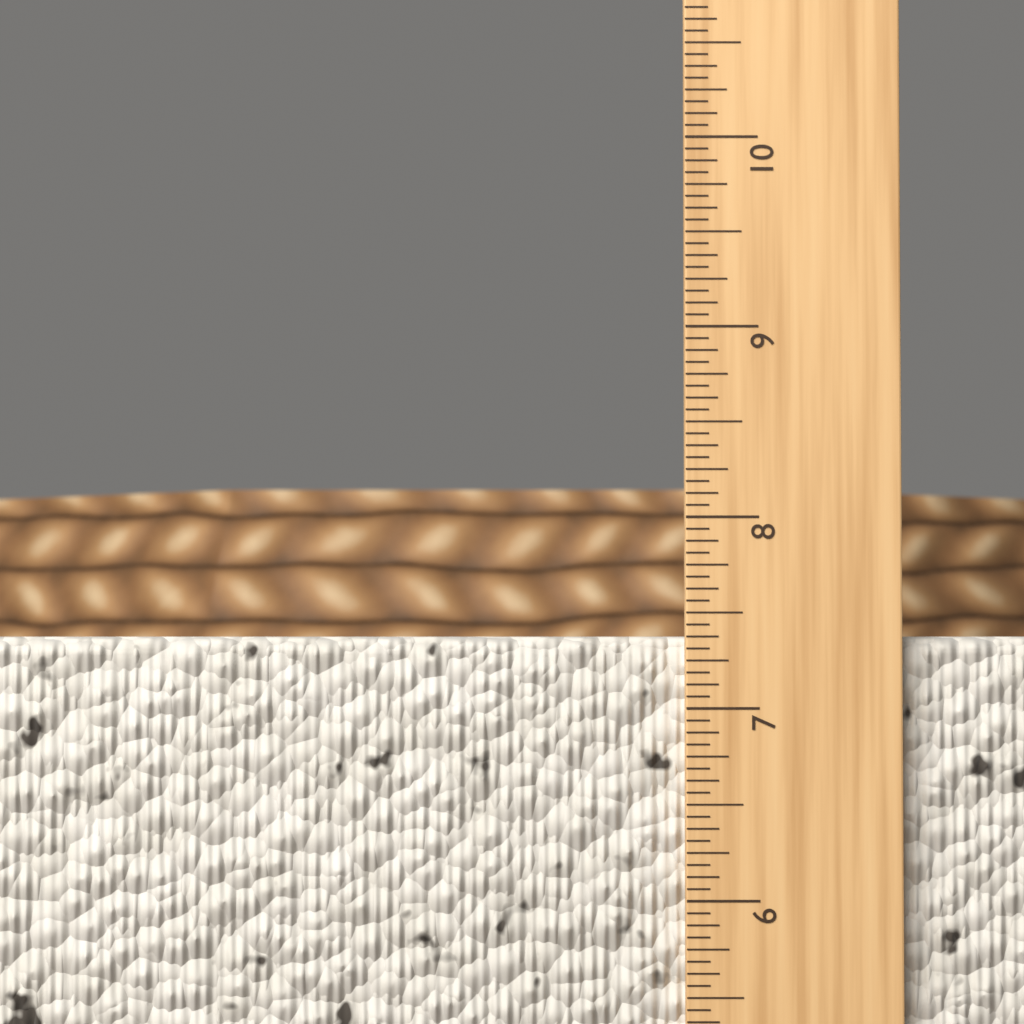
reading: 7.3750 in
